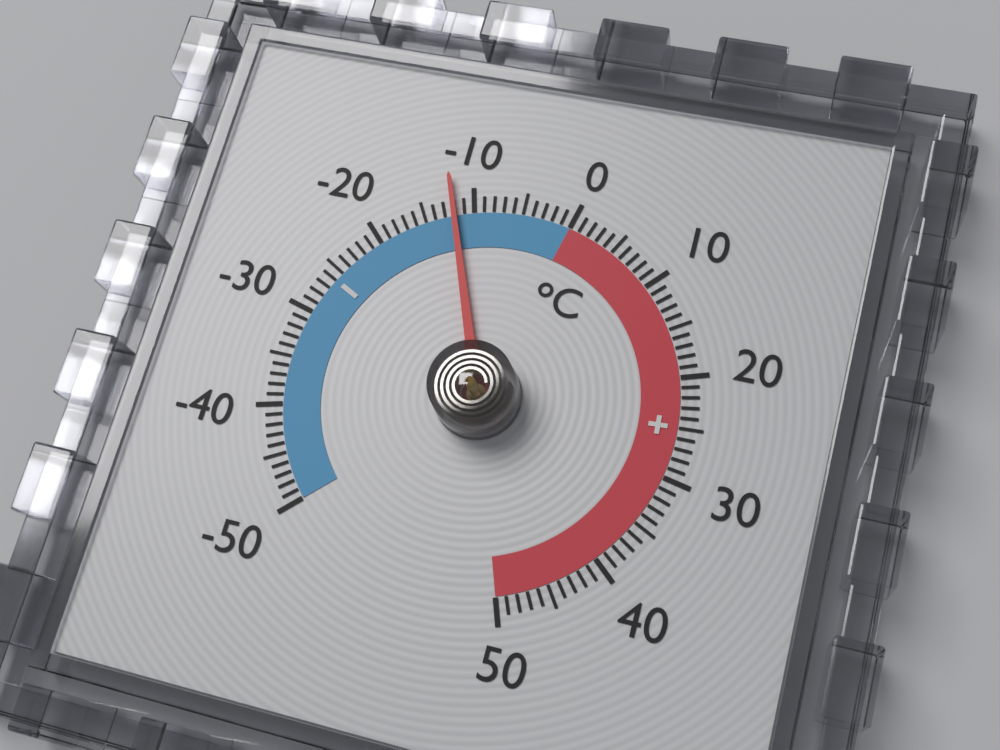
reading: -12 °C
